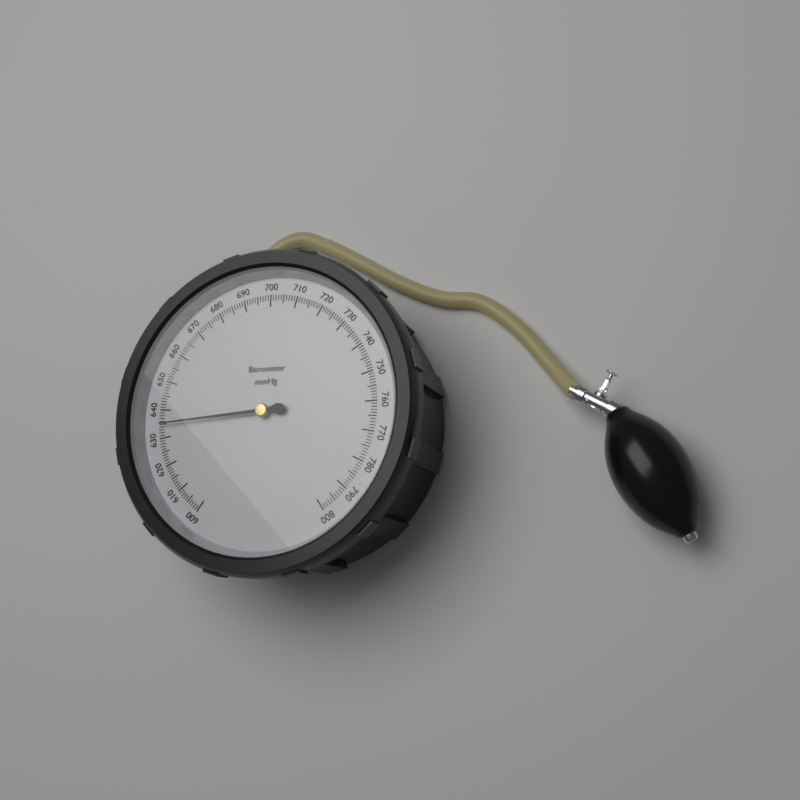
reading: 635 mmHg
